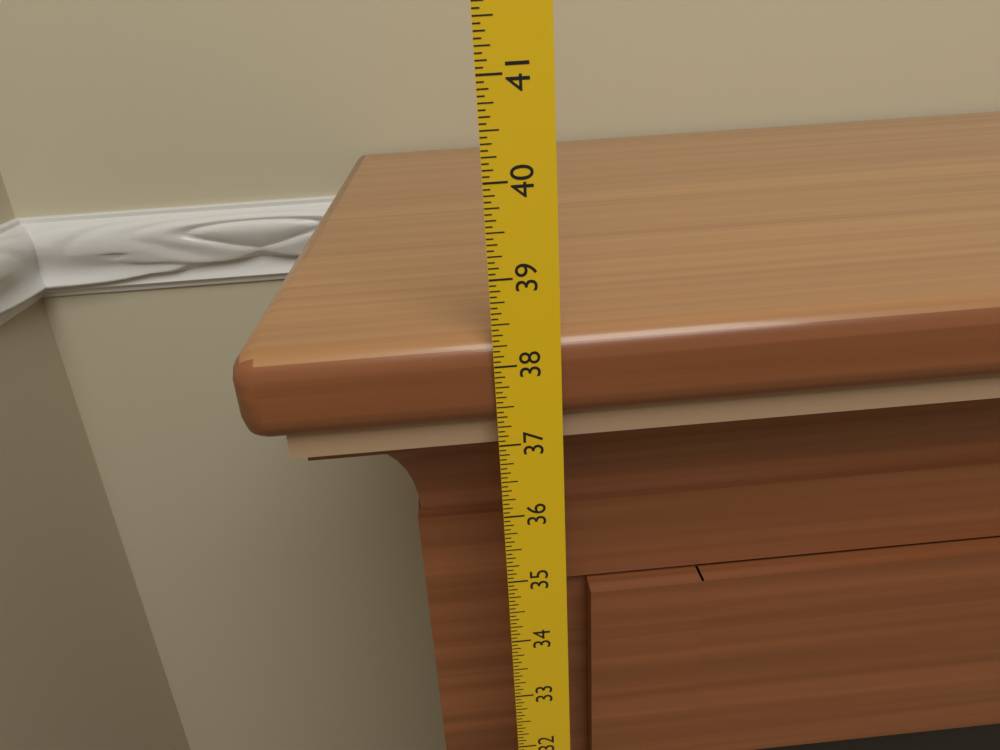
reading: 38.3125 in
